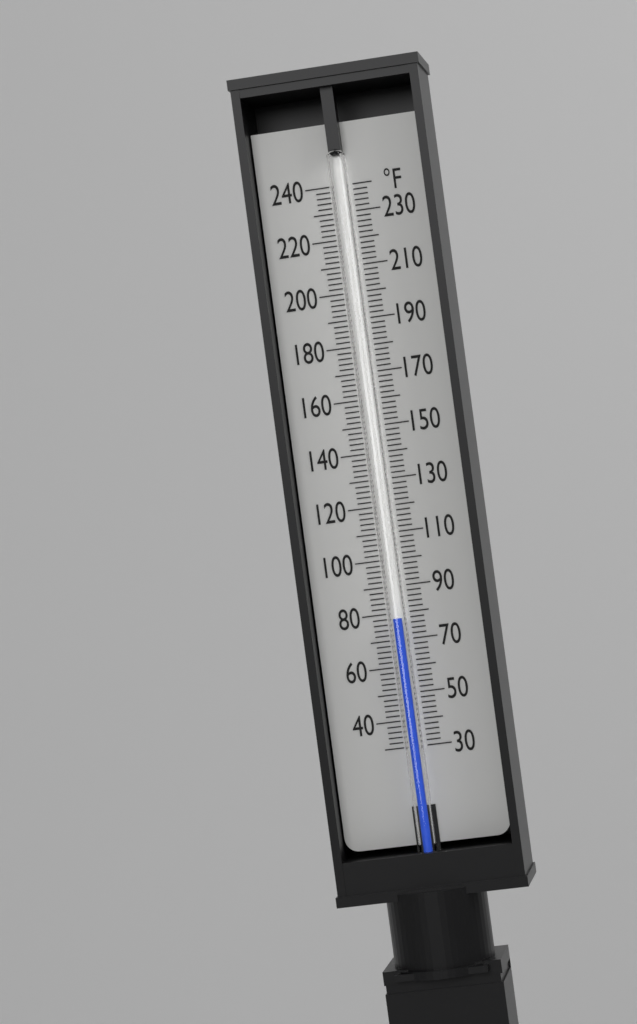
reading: 78 °F
